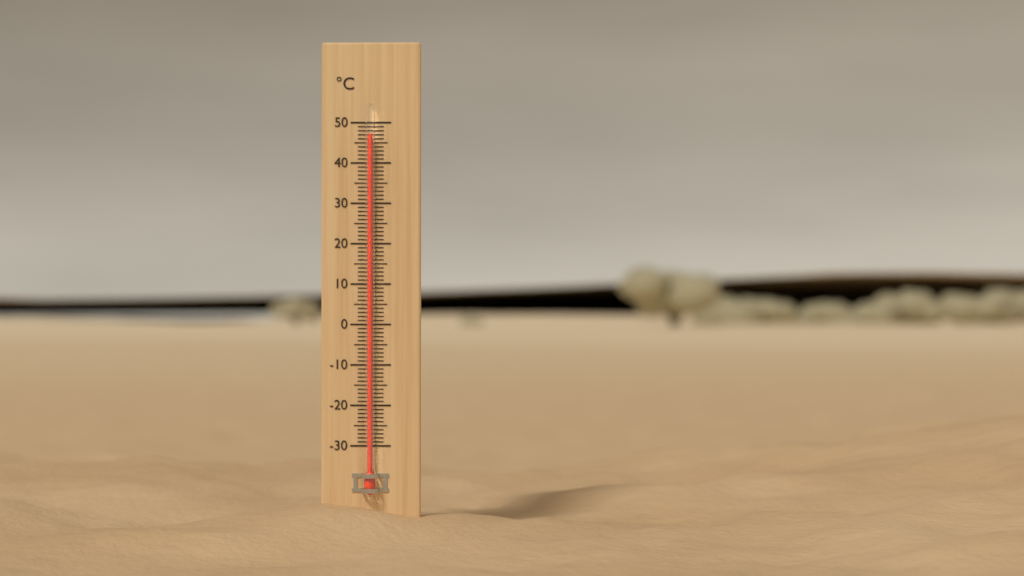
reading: 47 °C
